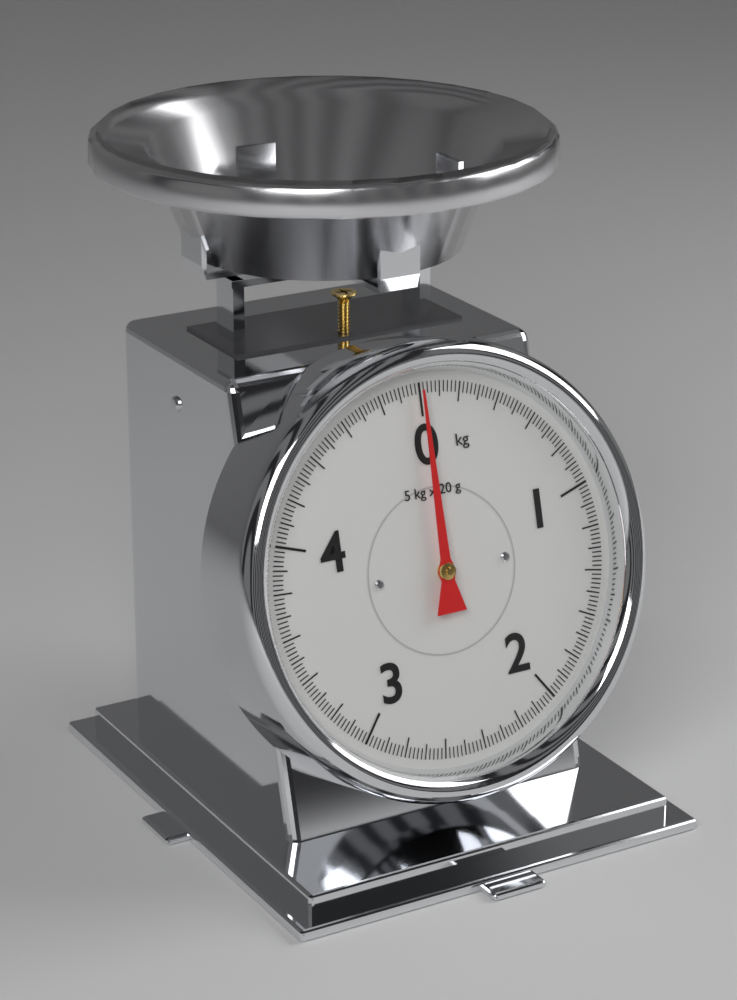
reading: 0.00 kg
